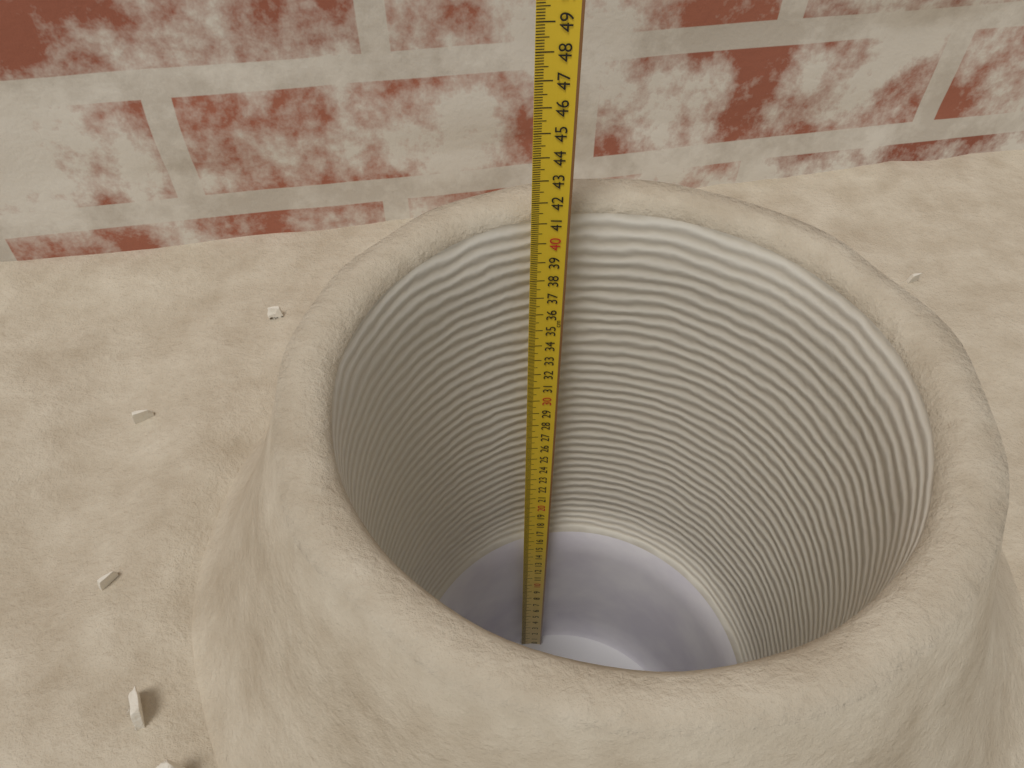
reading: 41.2 cm
